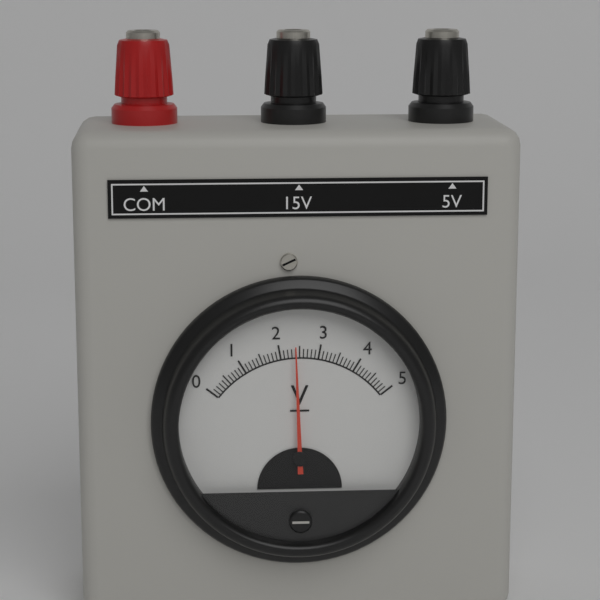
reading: 2.4 V
